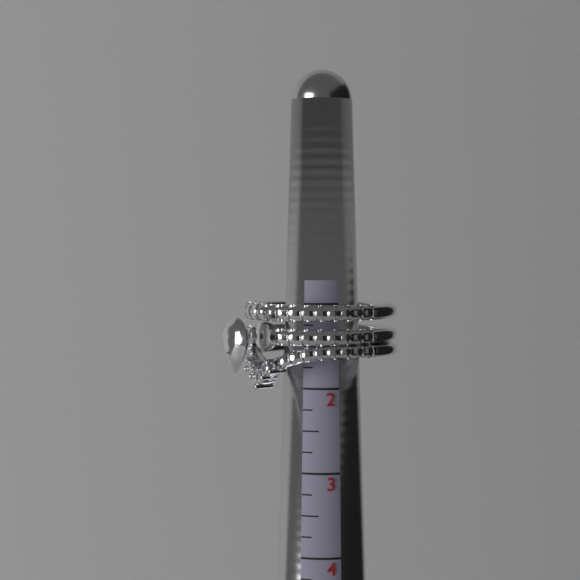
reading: 2.00 (no unit)
